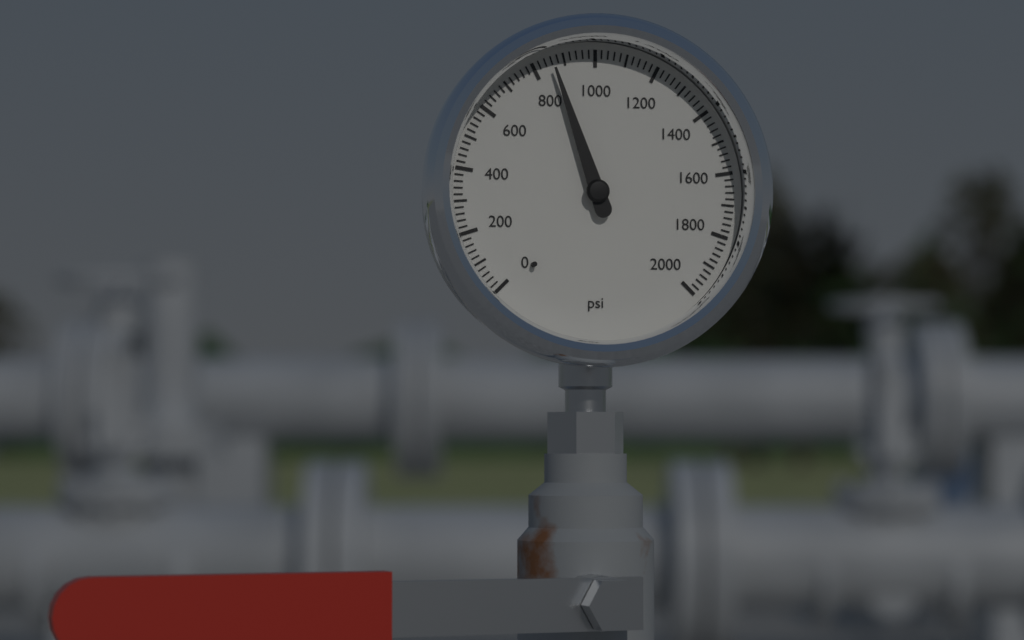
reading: 860 psi
